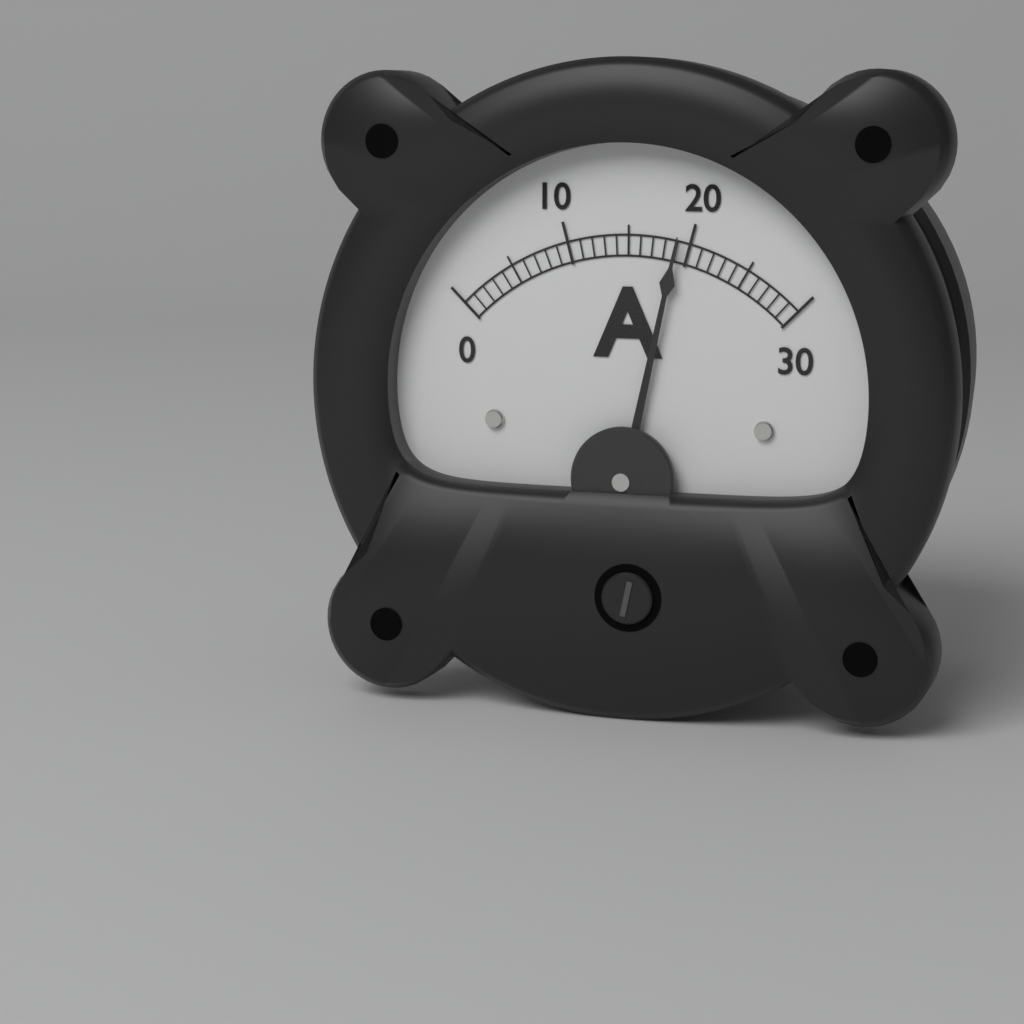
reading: 19 A
